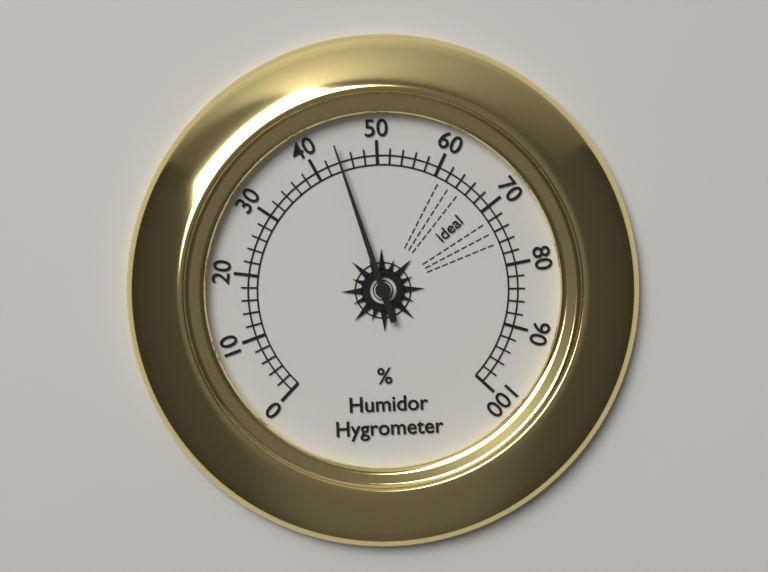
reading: 44 %
